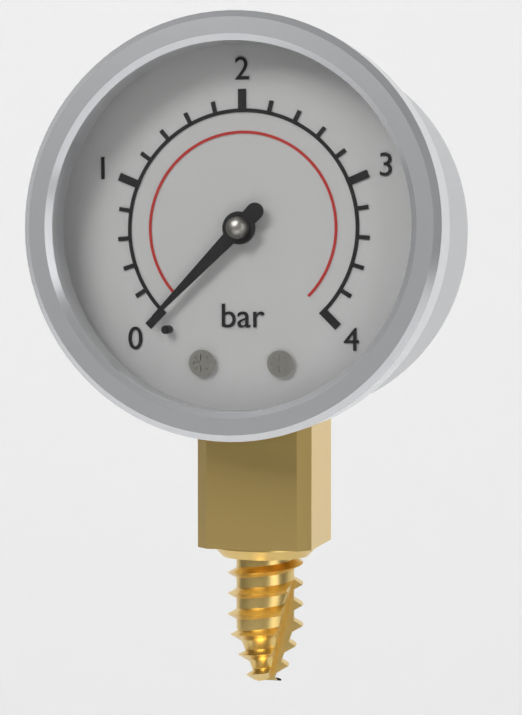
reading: 0.0 bar
